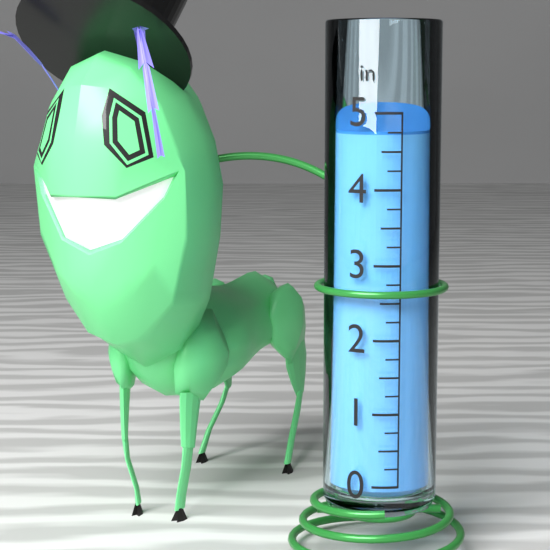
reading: 4.75 in
